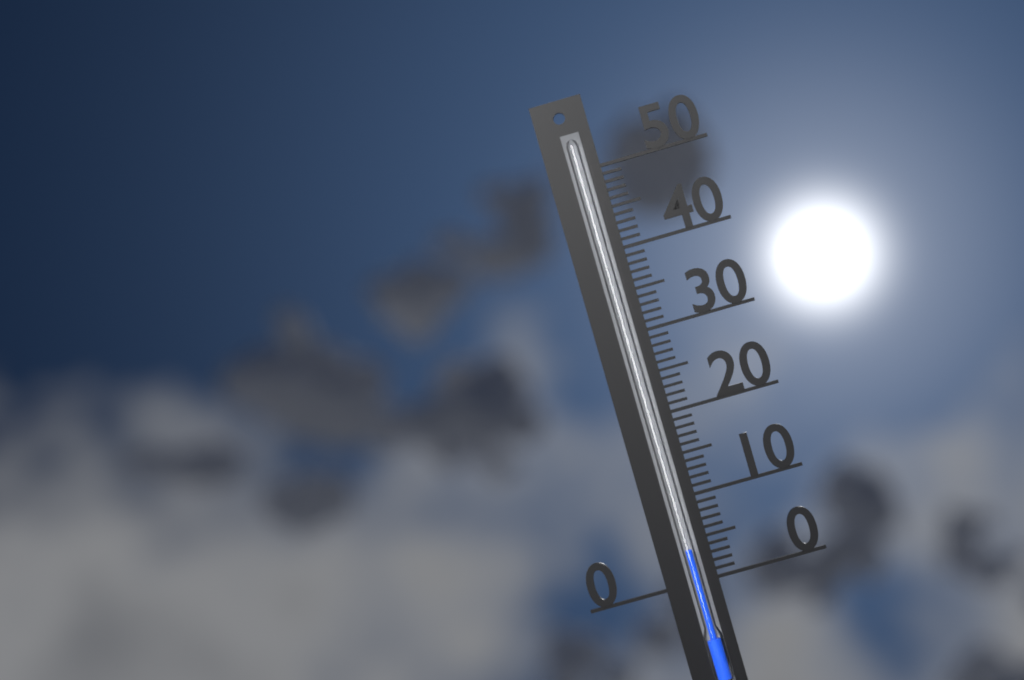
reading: 4 (no unit)
